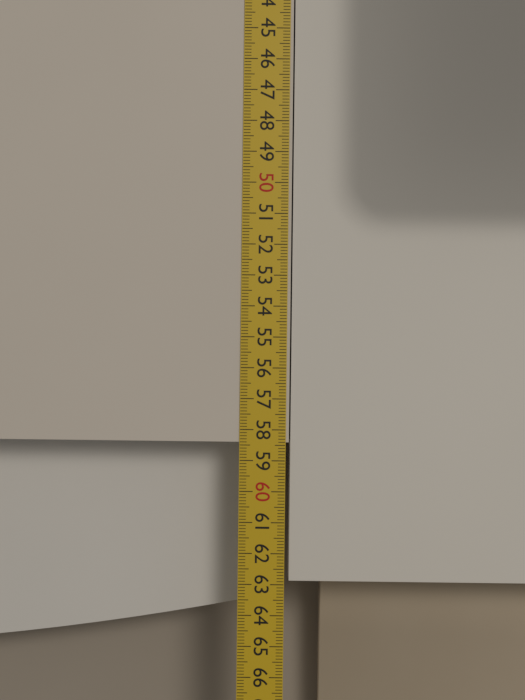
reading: 58.4 cm
